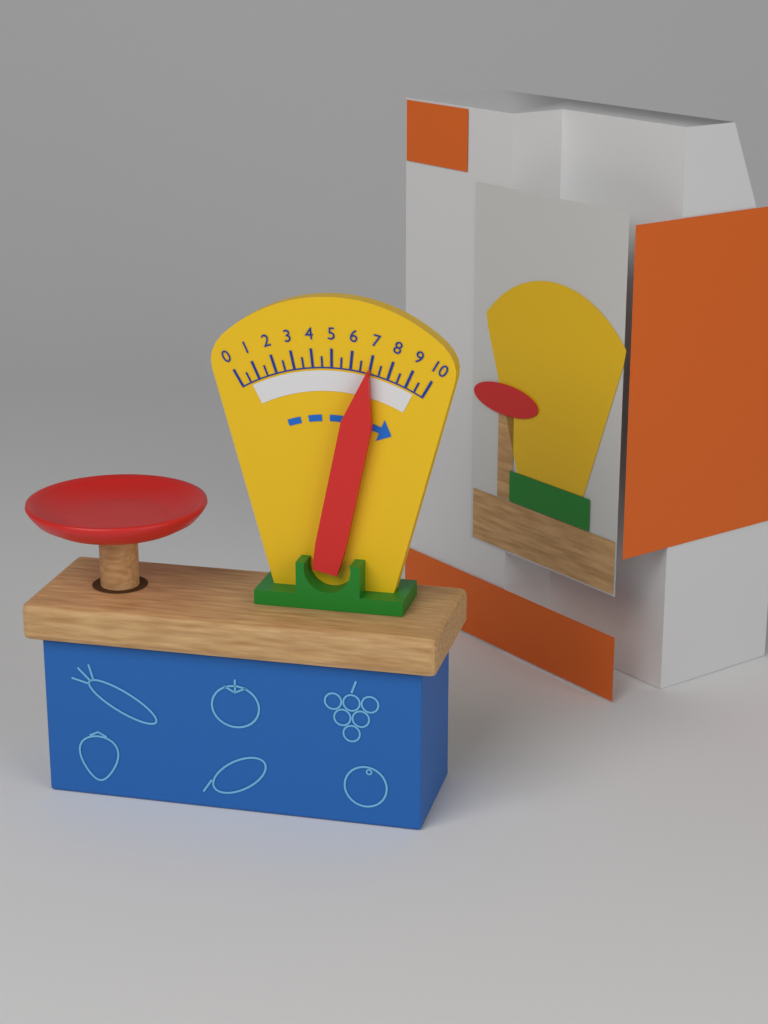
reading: 7.0 (no unit)
